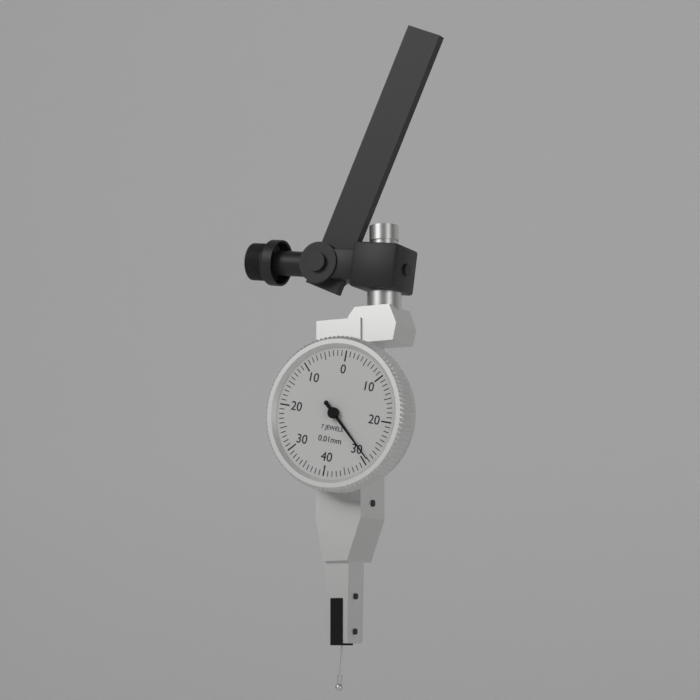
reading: 0.29 mm
